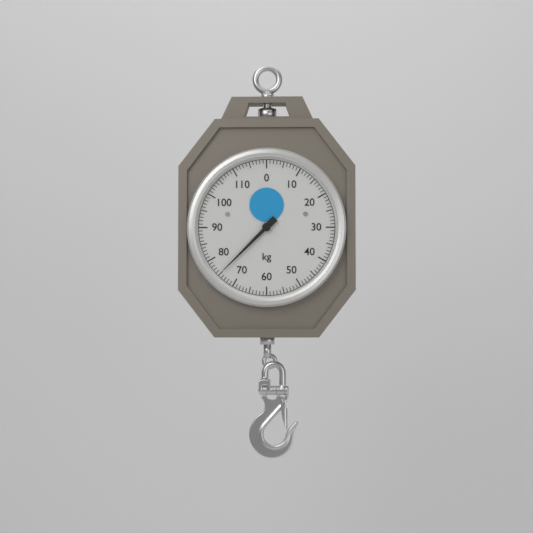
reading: 75 kg
